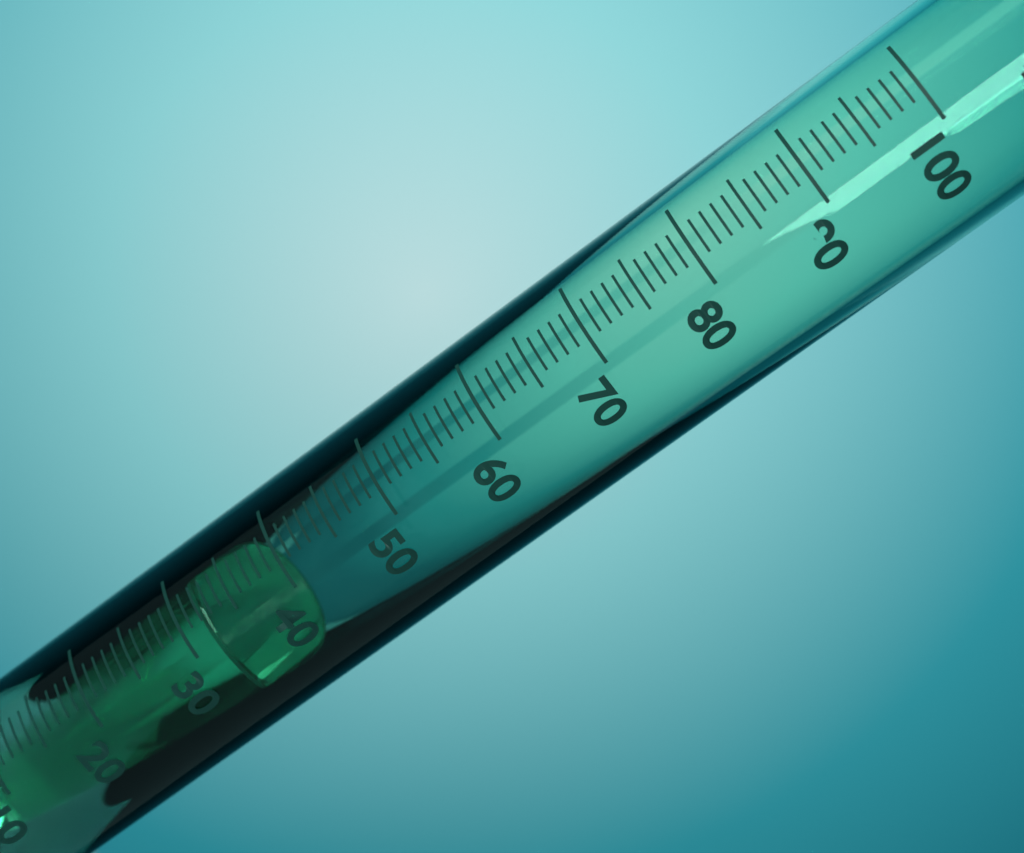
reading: 32 ml
